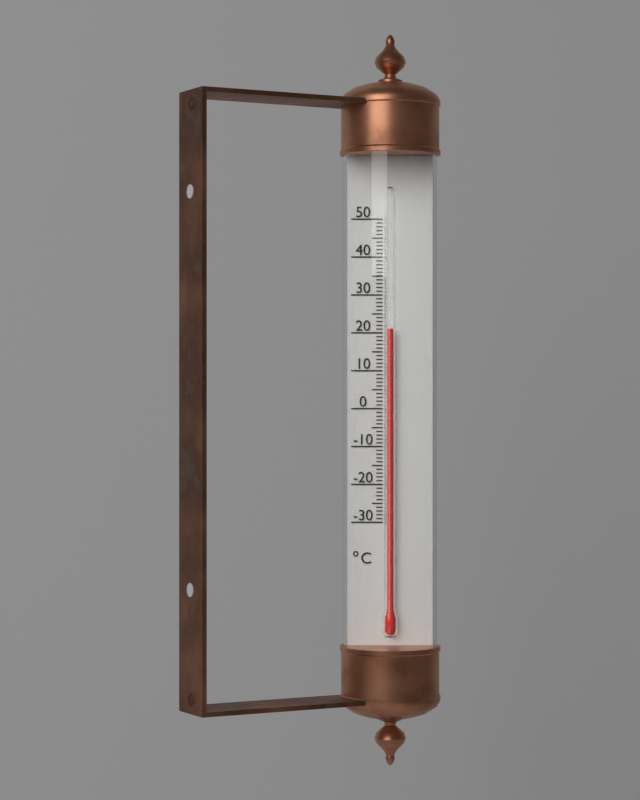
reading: 21 °C
